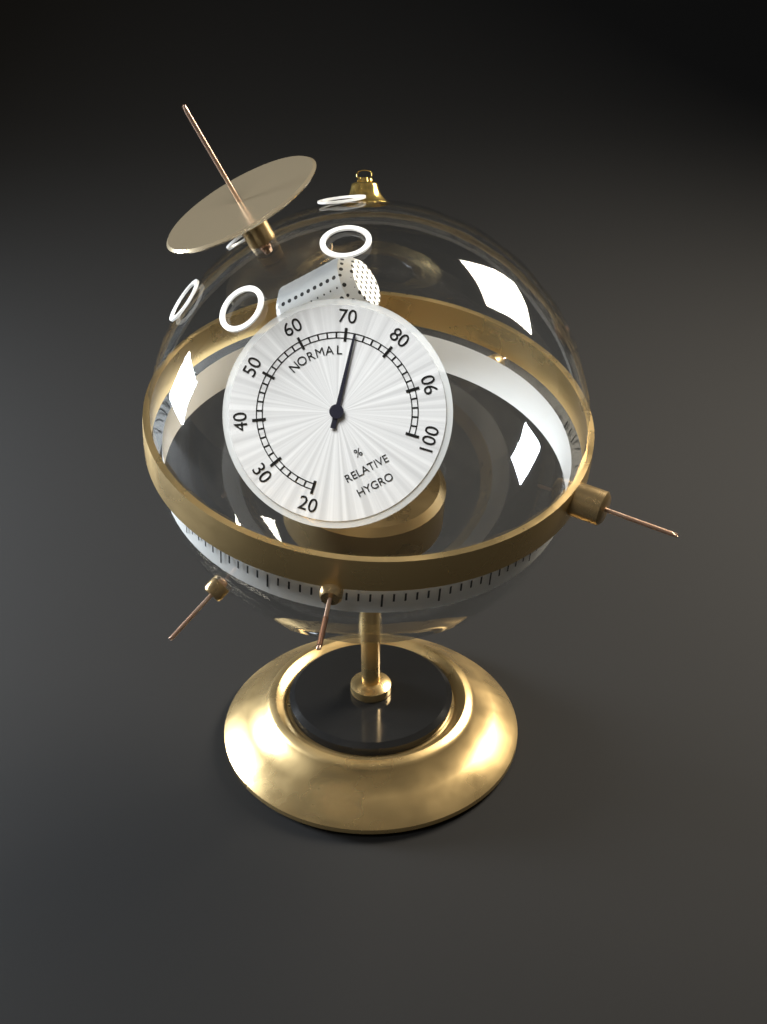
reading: 72 %
